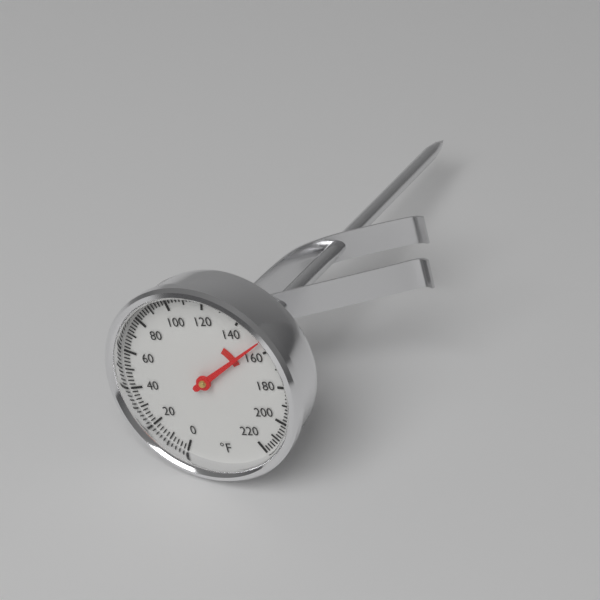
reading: 154 °F
